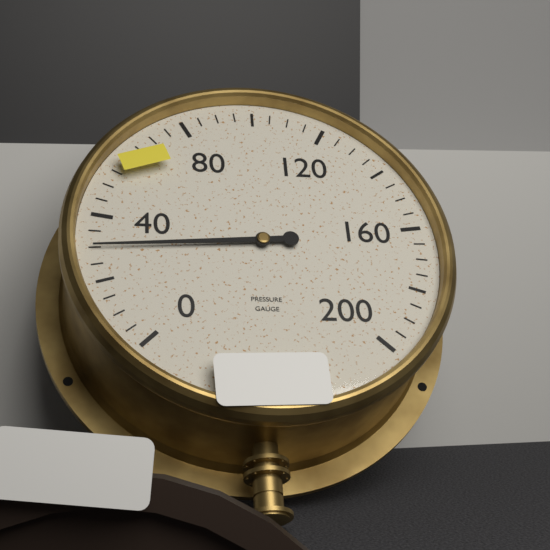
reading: 30 (no unit)
